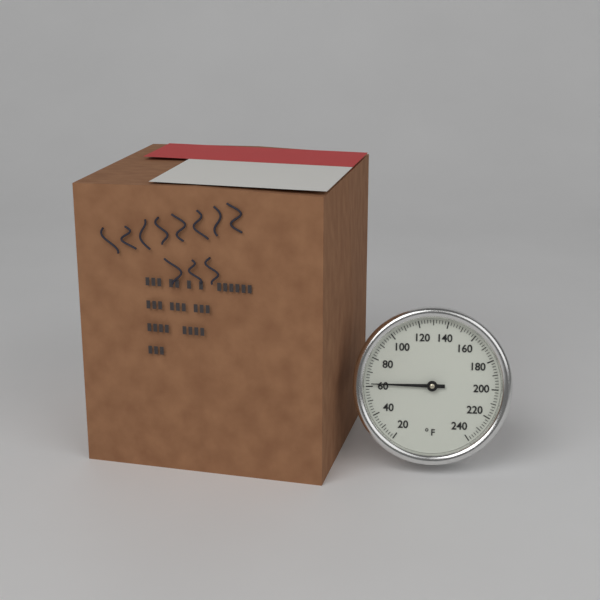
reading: 62 °F
